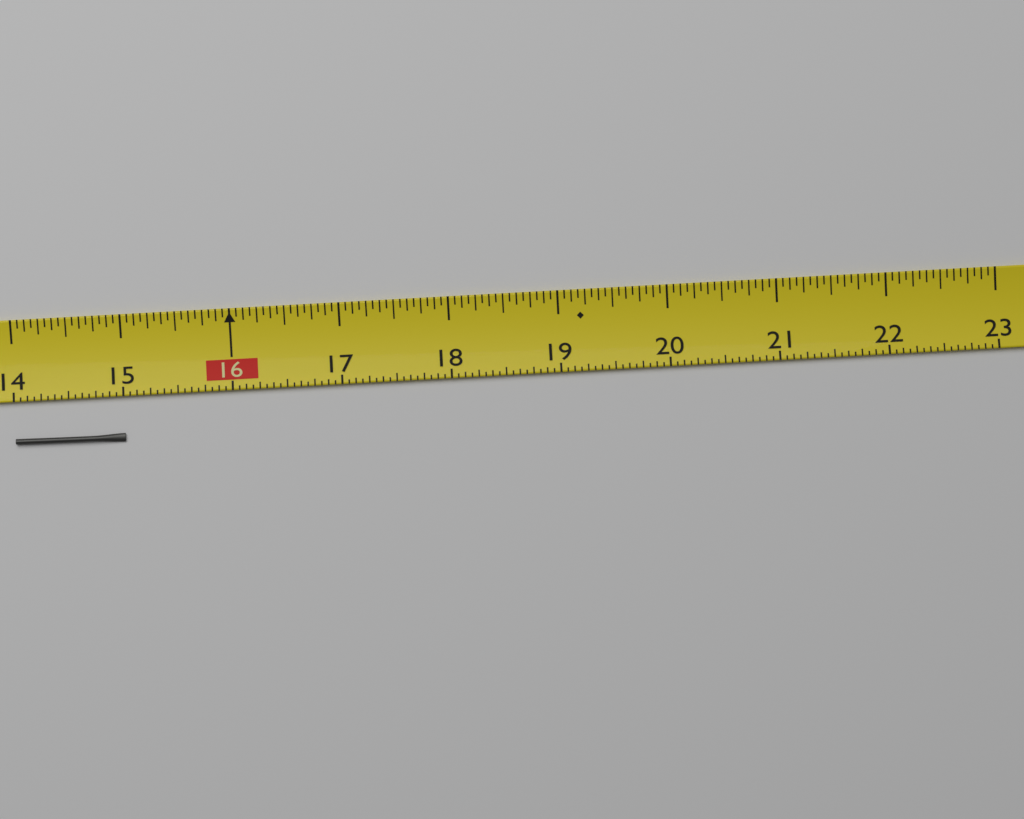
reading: 15.0000 (no unit)
